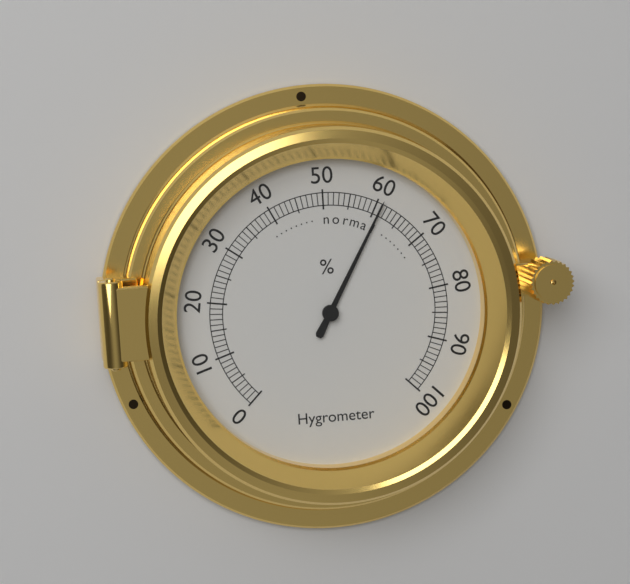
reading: 61 %
